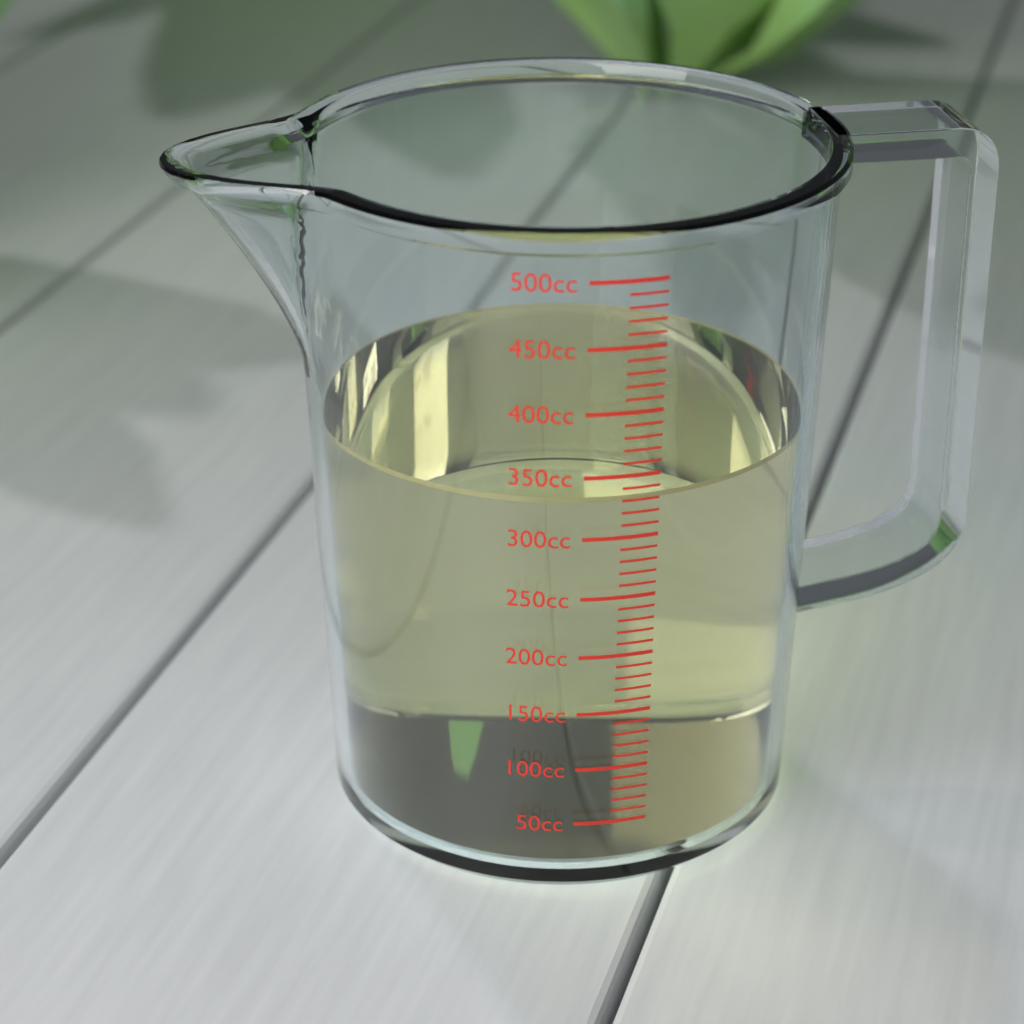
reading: 330 cc
